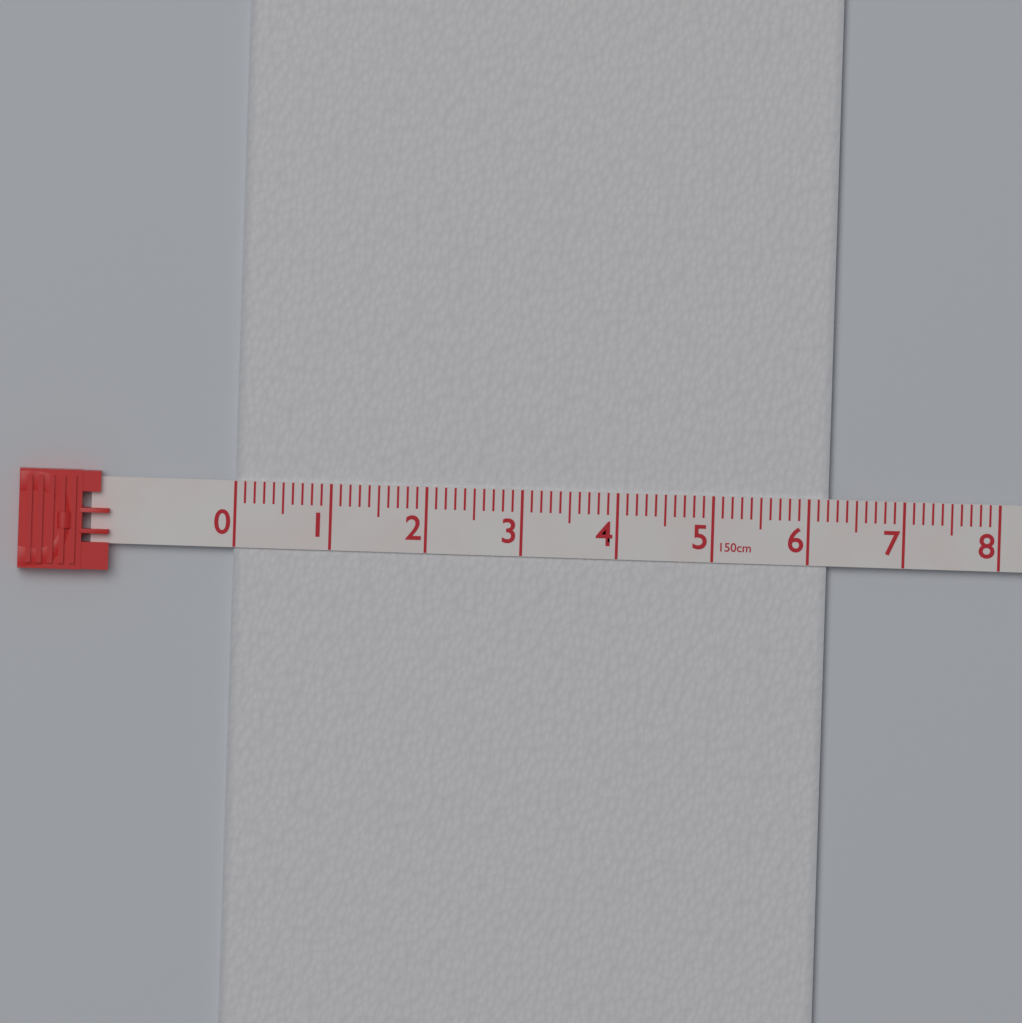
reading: 6.2 cm
